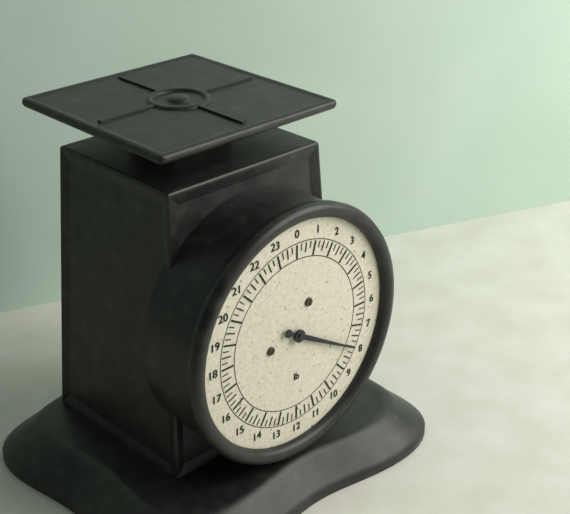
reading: 8.00 lb
